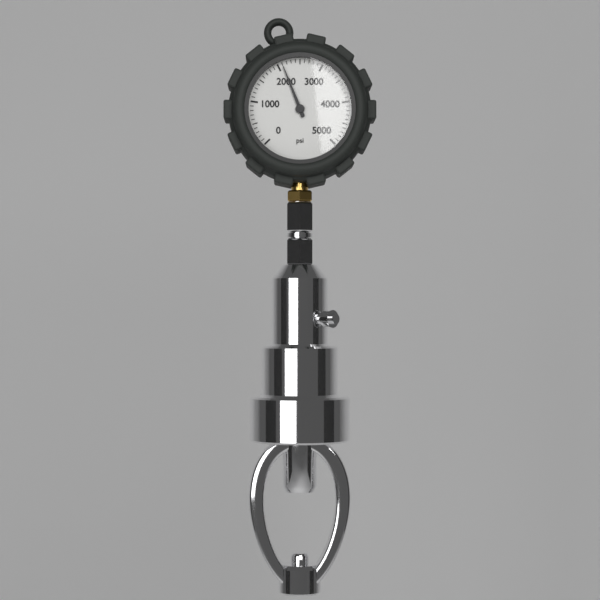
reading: 2100 psi
